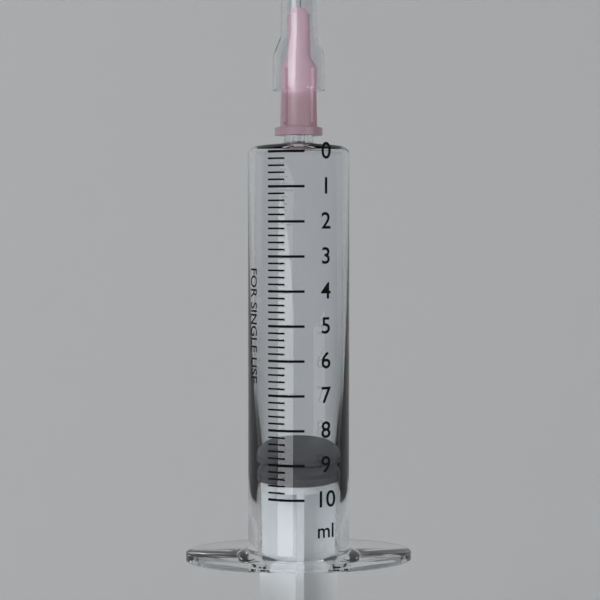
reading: 8.8 ml
